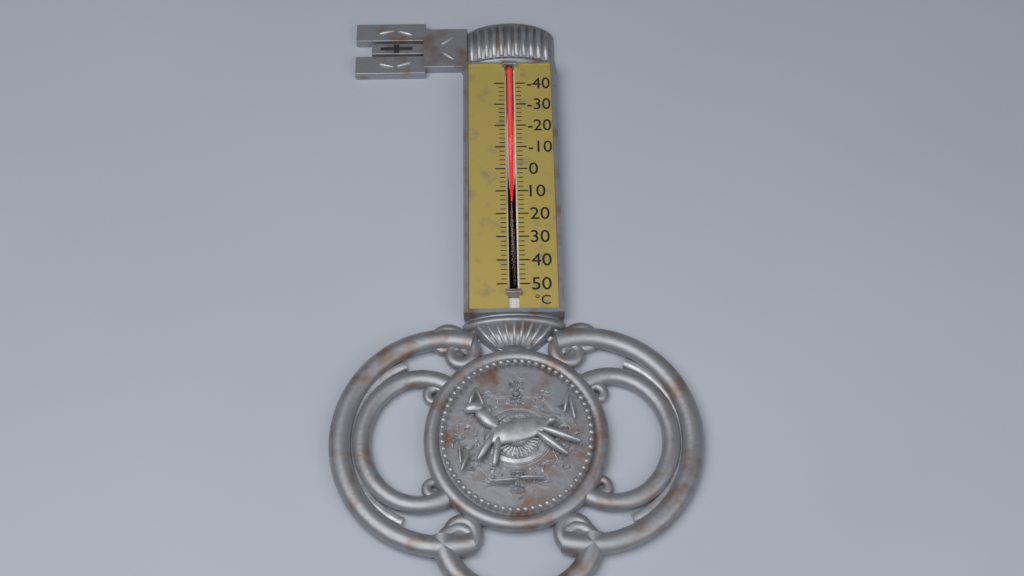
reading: 16 °C
